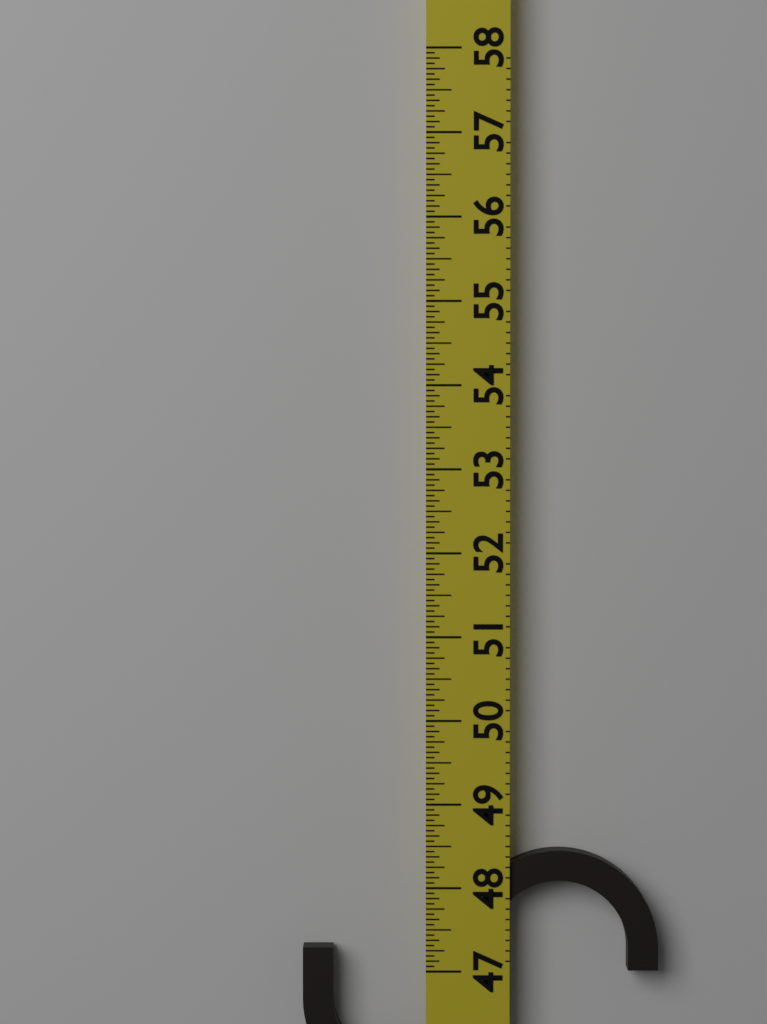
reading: 48.4375 (no unit)
